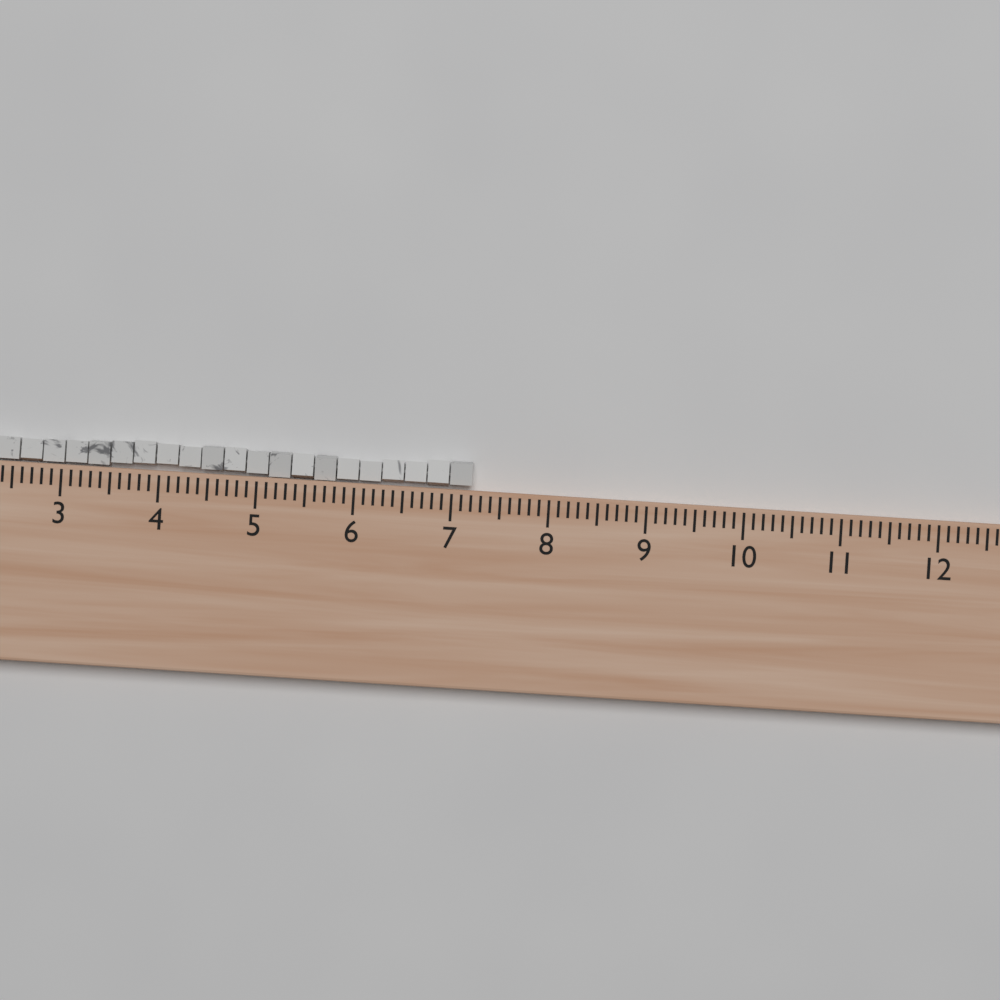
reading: 7.2 (no unit)
